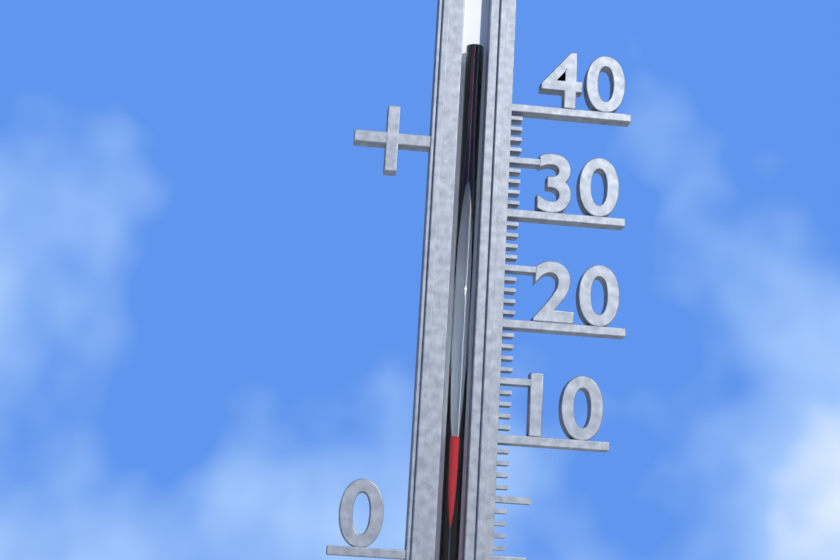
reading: 10 (no unit)
